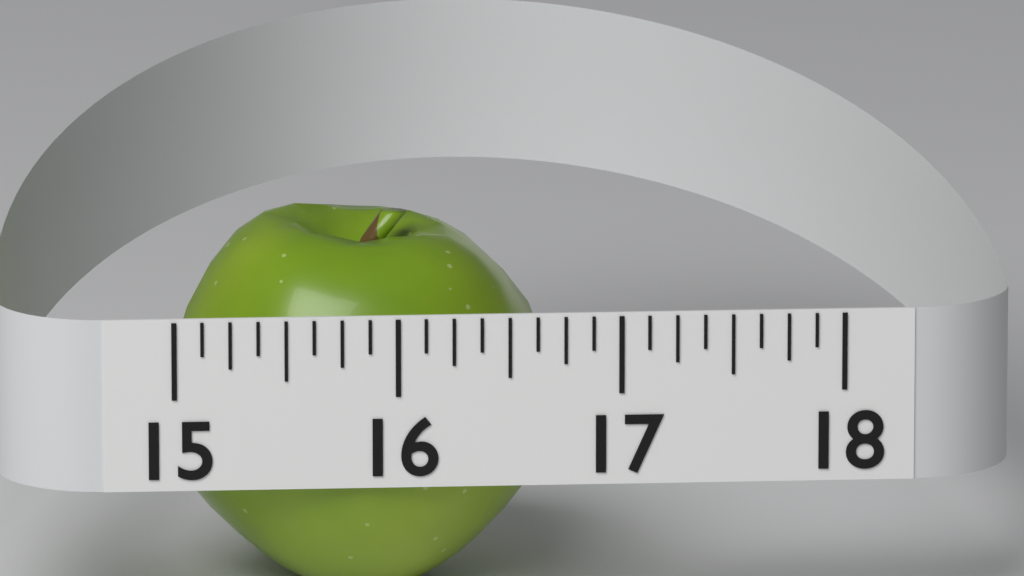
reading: 16.750 (no unit)
